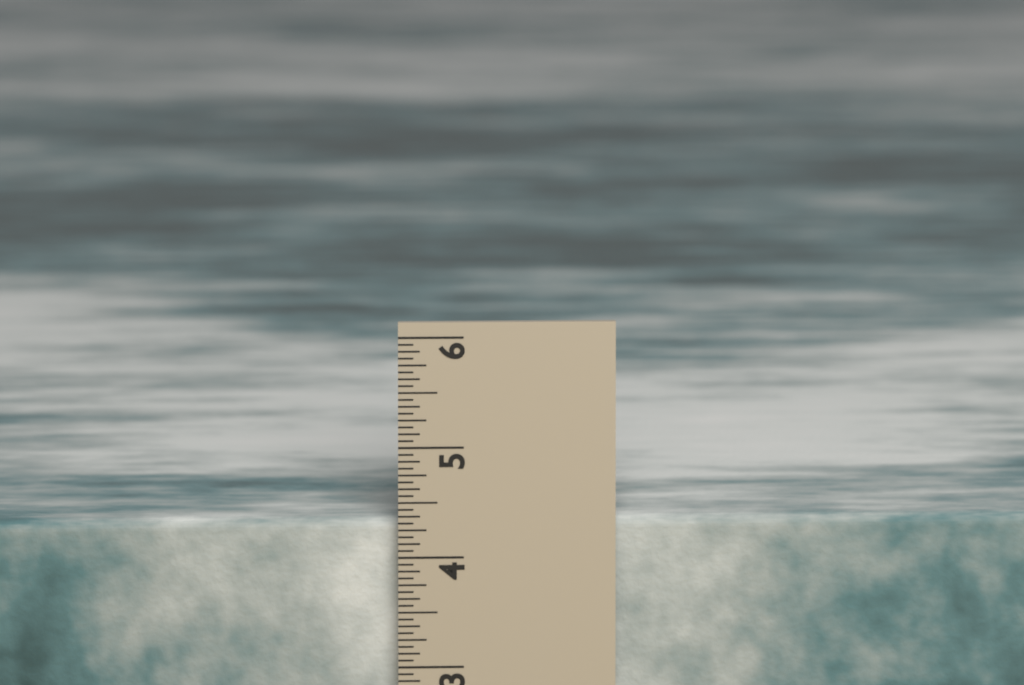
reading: 4.3125 in
